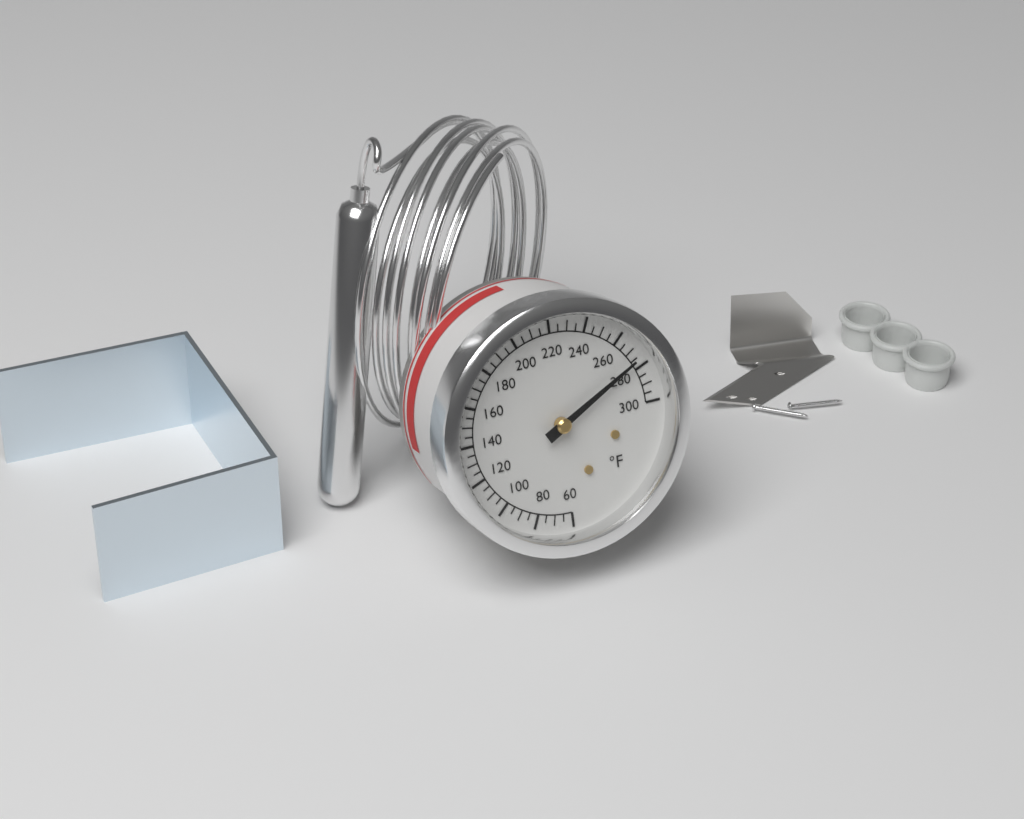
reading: 275 °F
